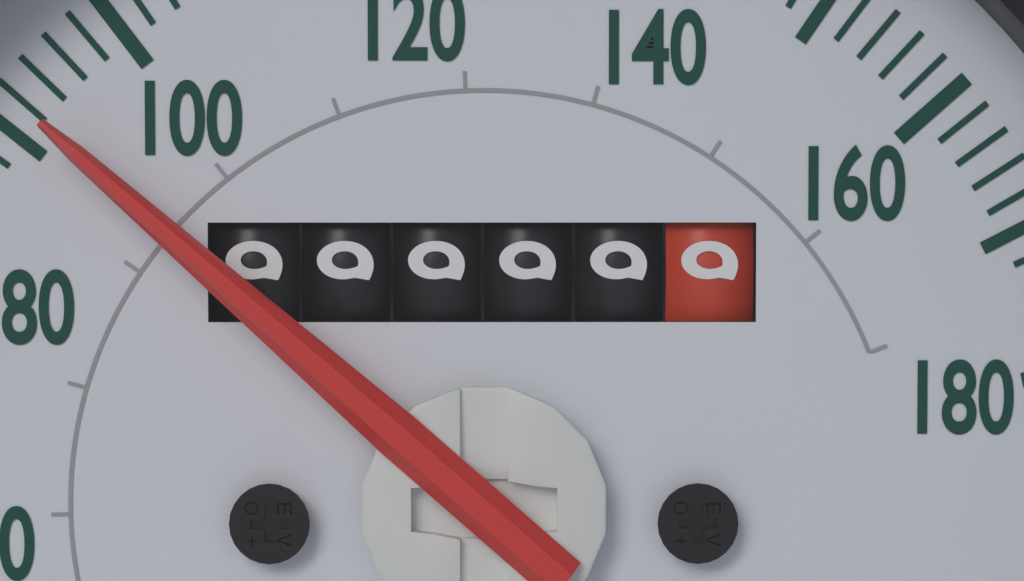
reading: 92 mph
